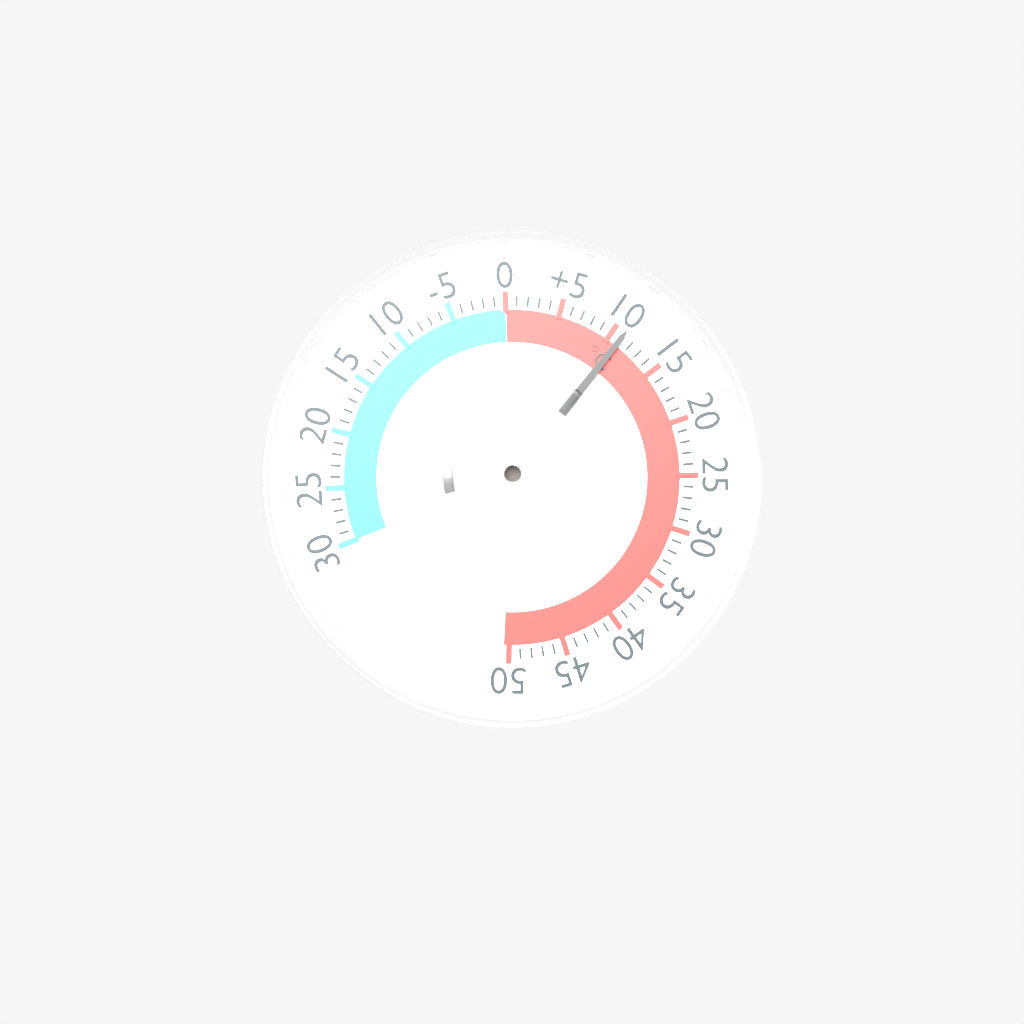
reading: 11 °C
